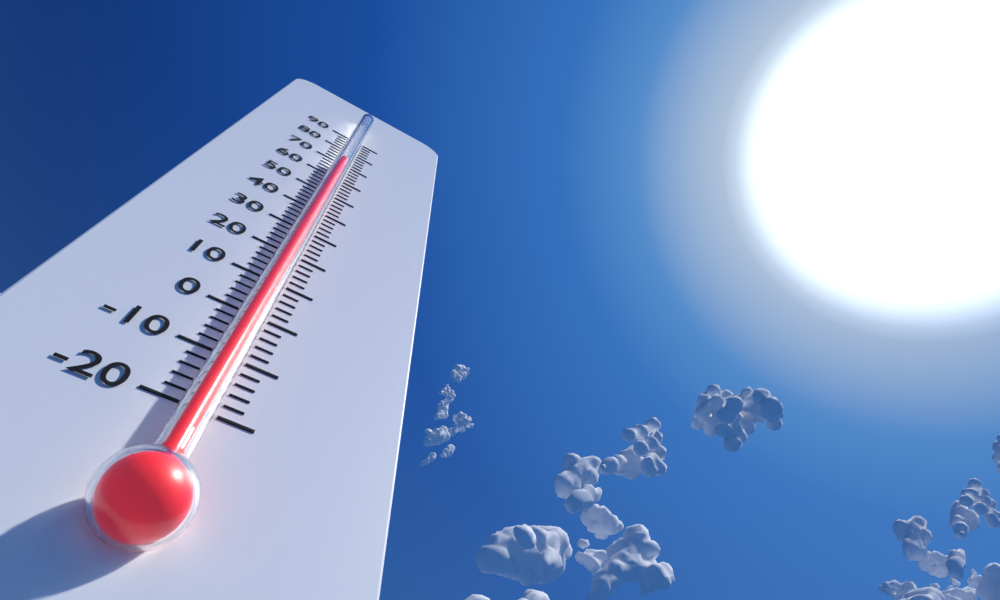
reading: 66 (no unit)
